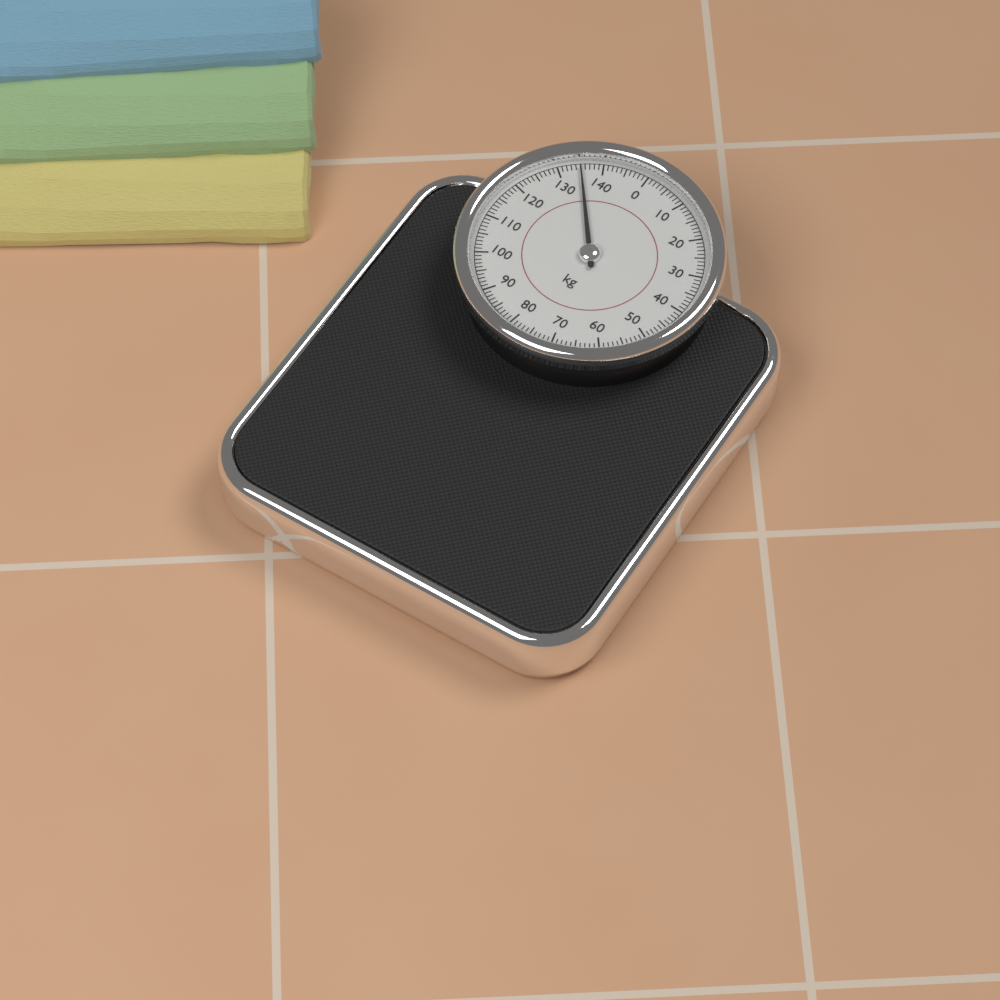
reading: 135 kg
